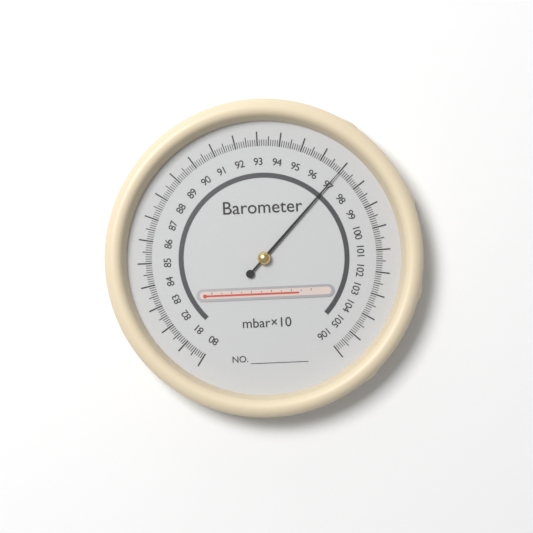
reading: 97.0 mbar×10
